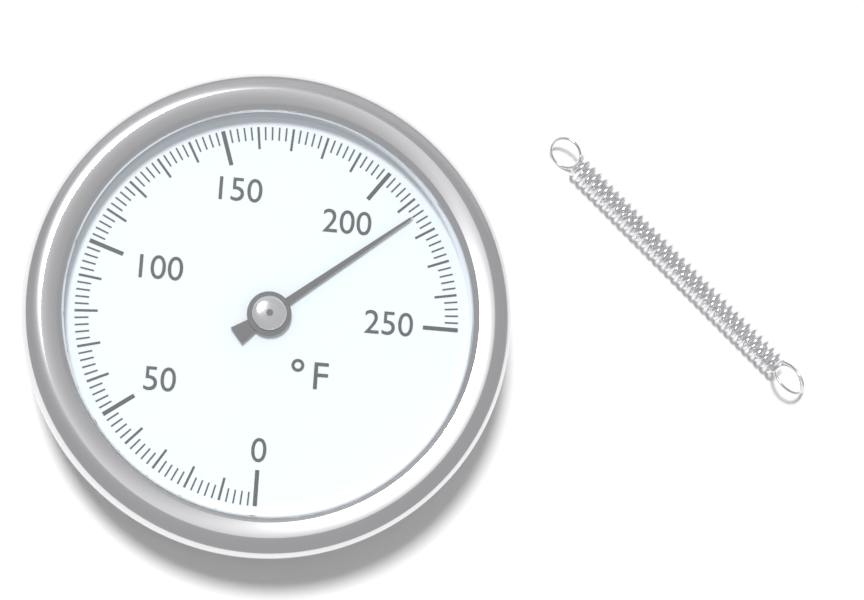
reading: 214 °F
